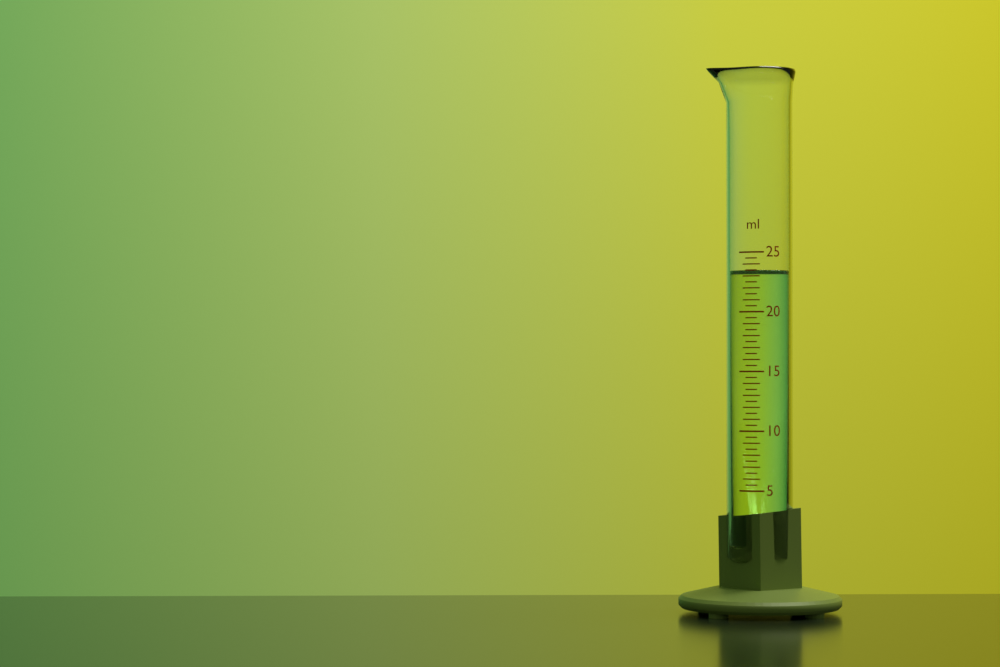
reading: 23.5 ml
